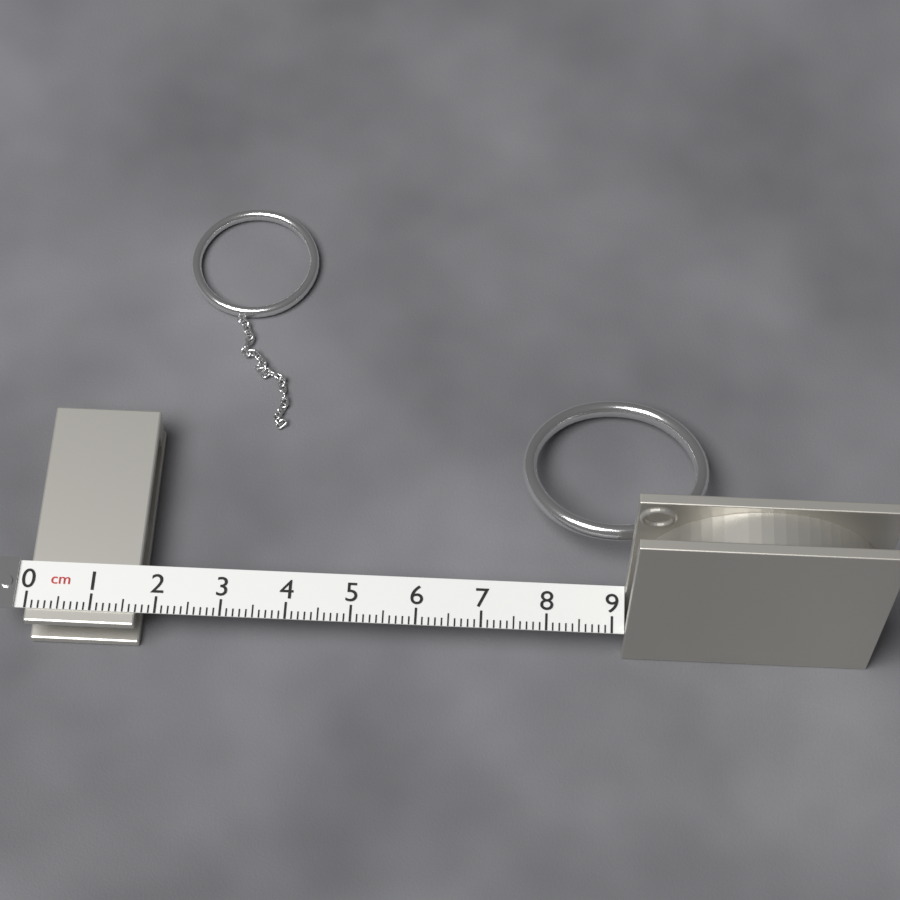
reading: 1.7 cm
